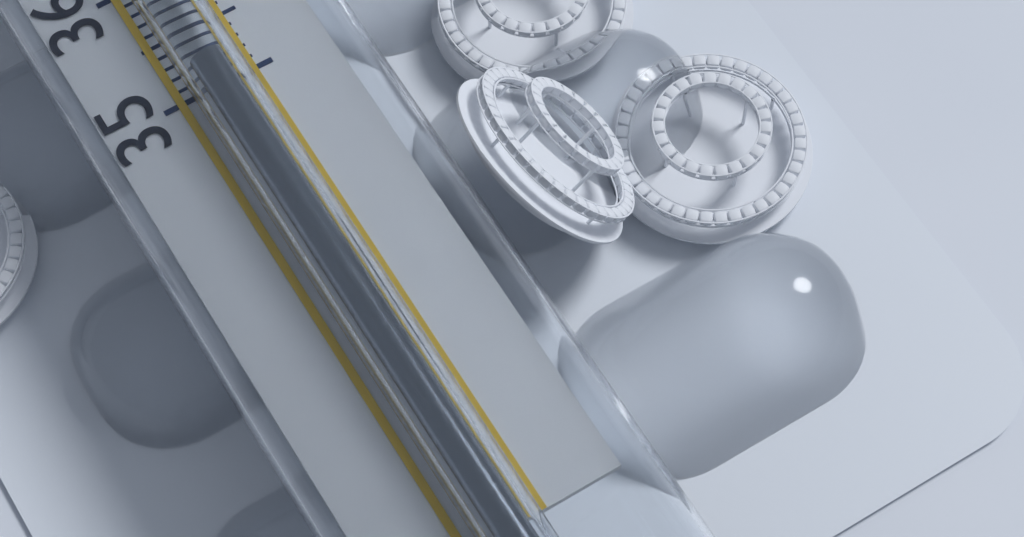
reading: 35.1 °C
